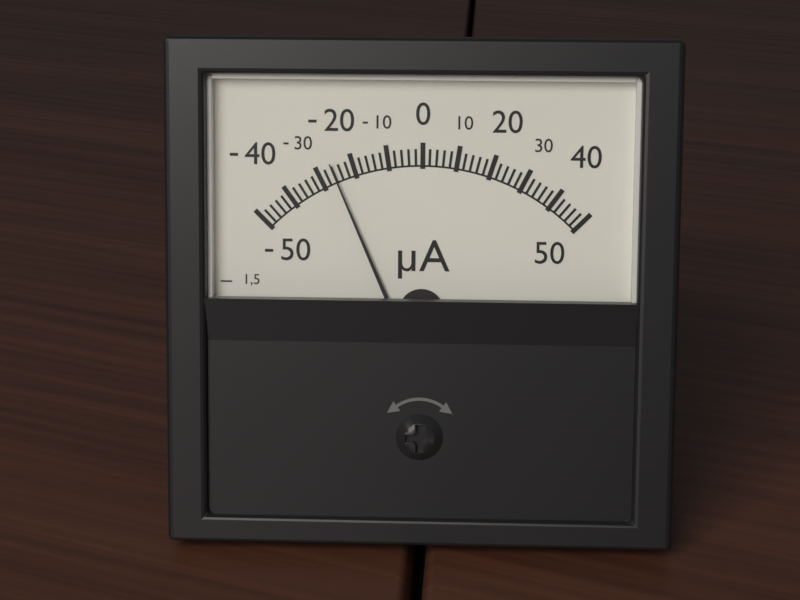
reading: -26 µA
